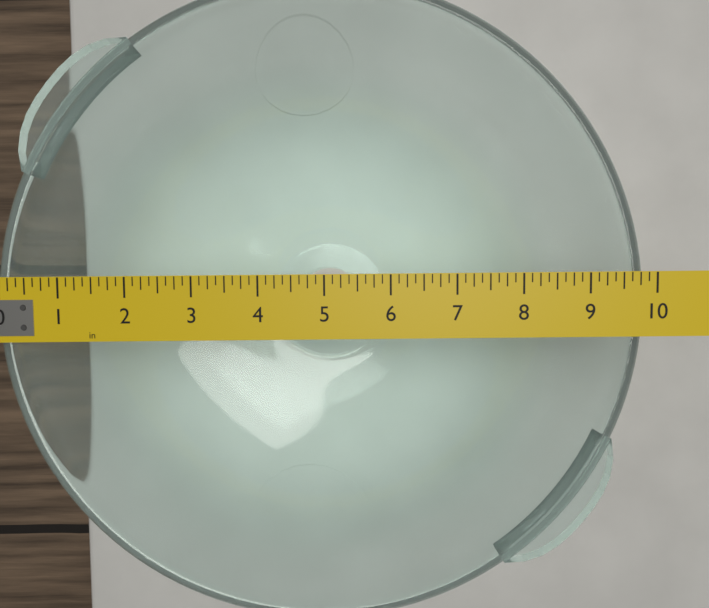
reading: 9.875 in
